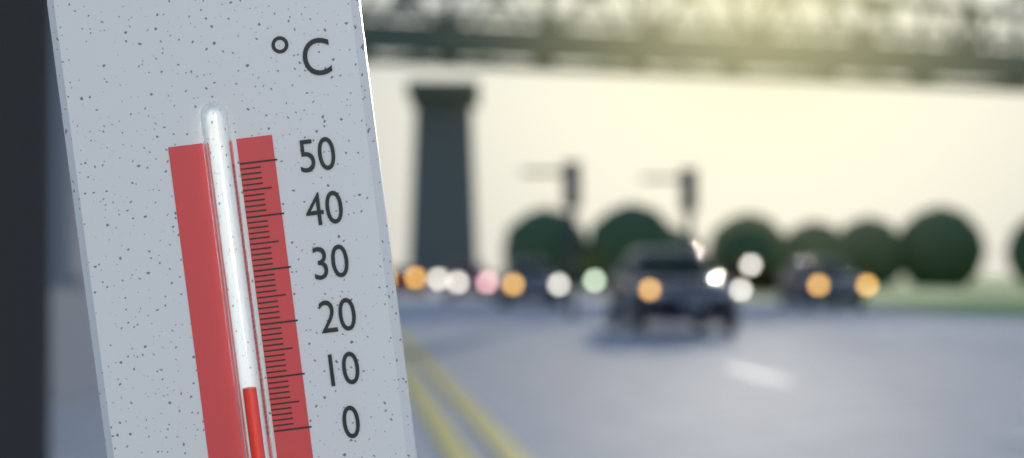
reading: 9 °C
